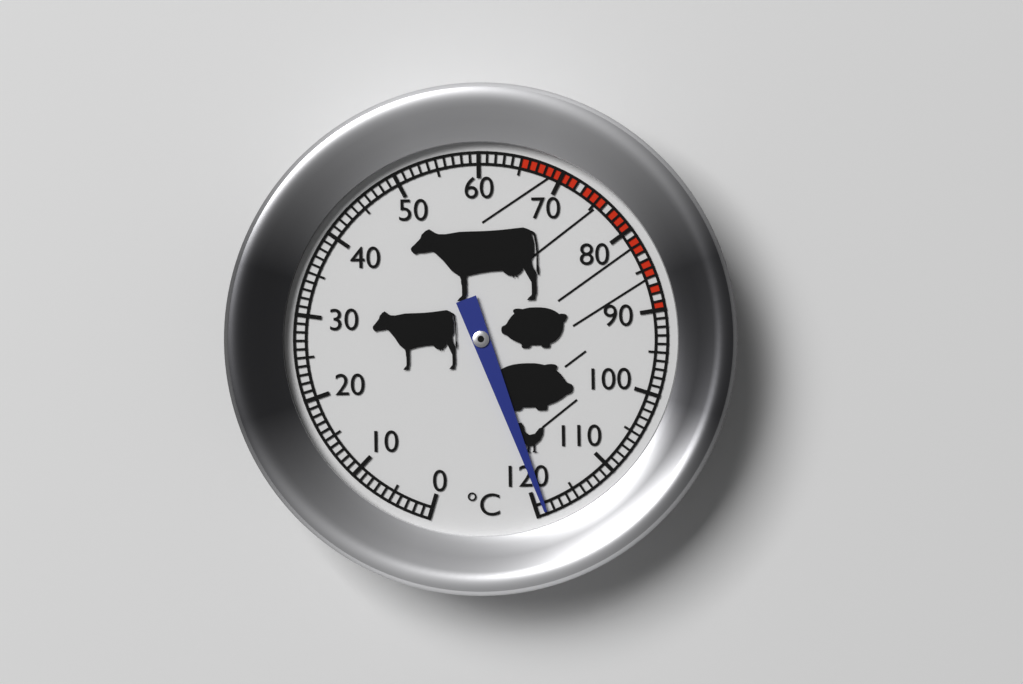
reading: 119 °C
